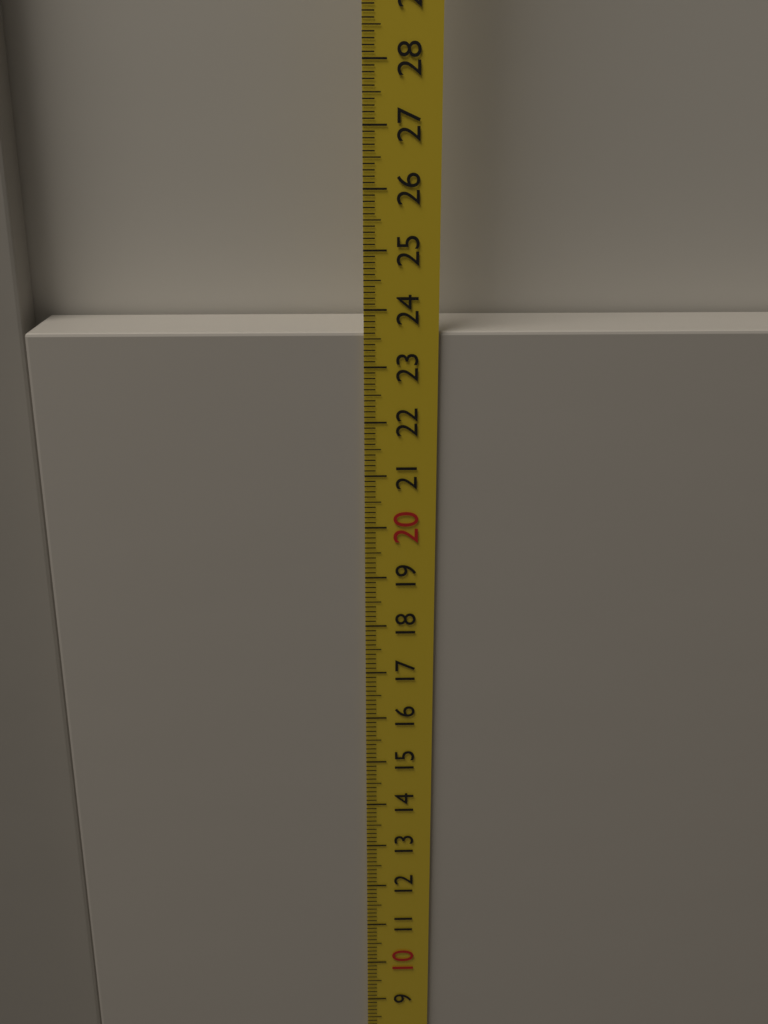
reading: 23.6 cm
